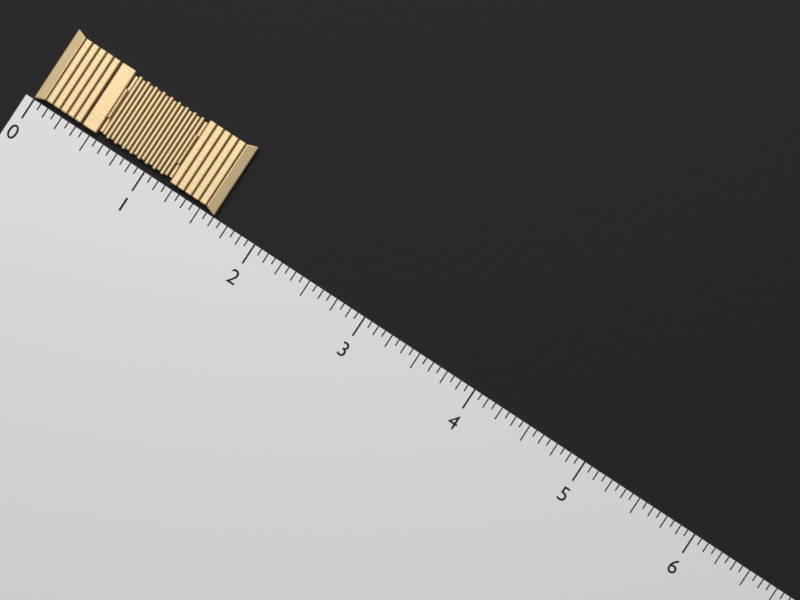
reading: 1.6250 (no unit)
